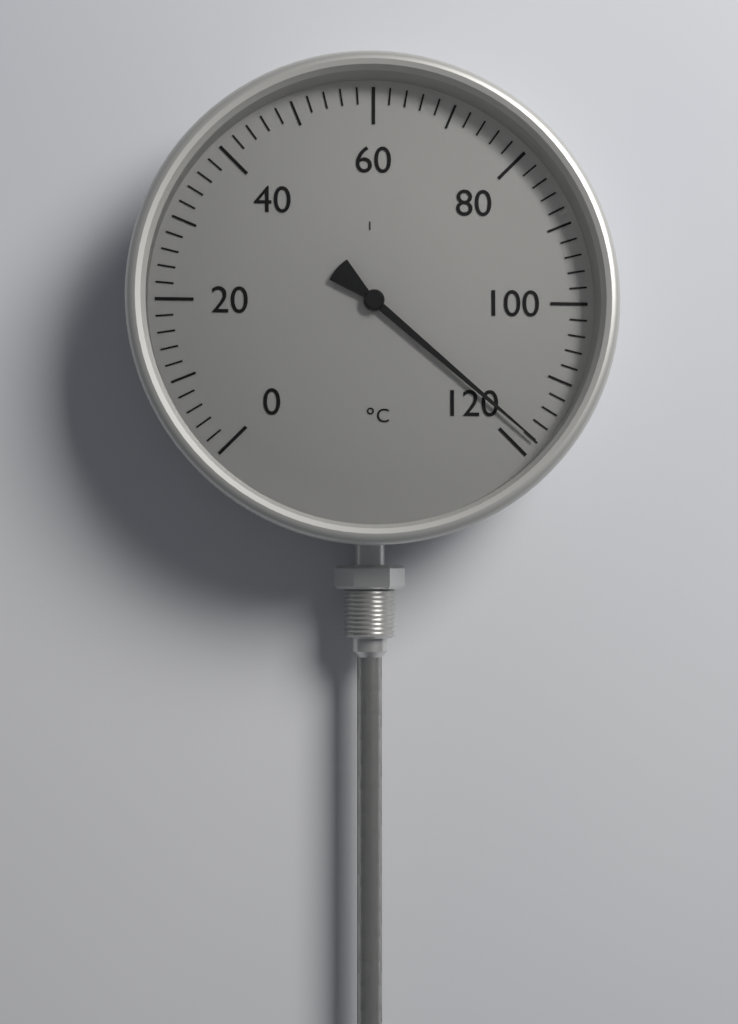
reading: 118 °C
